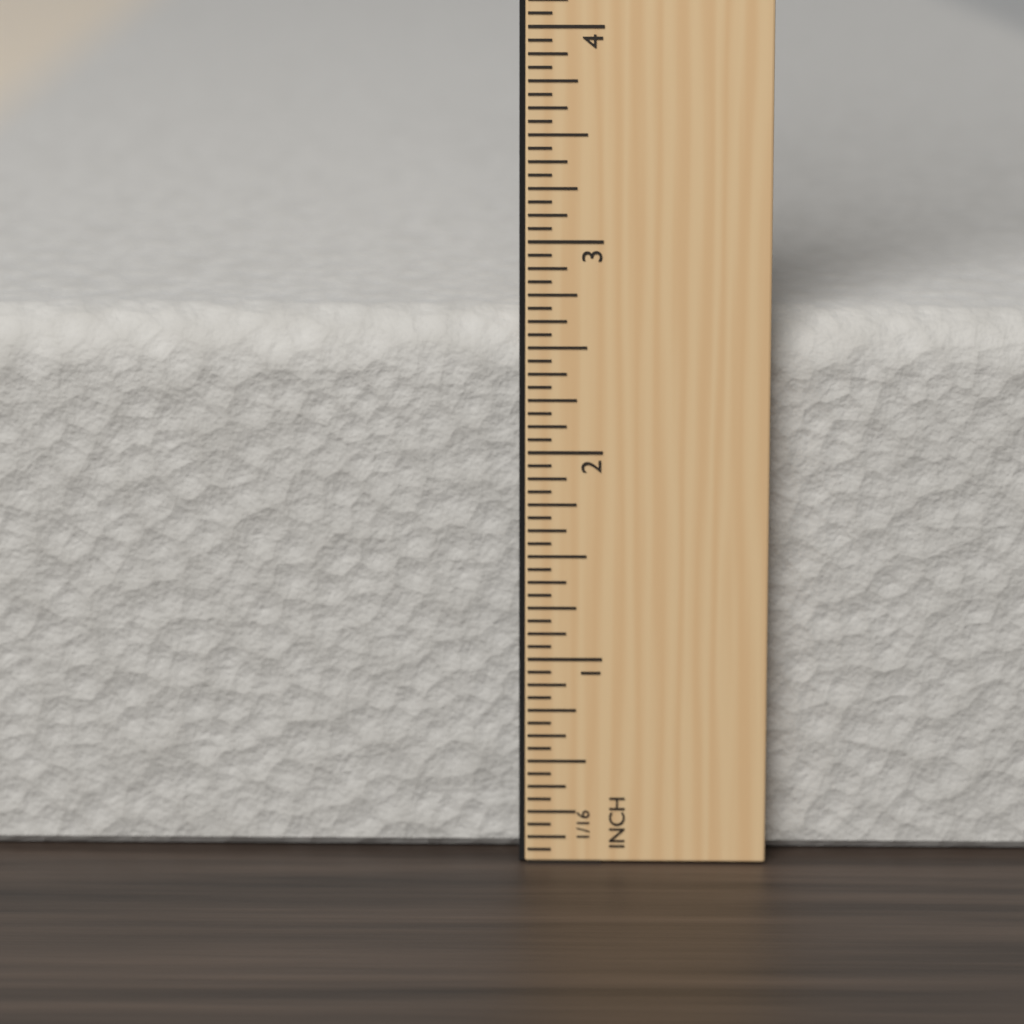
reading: 2.6250 in
